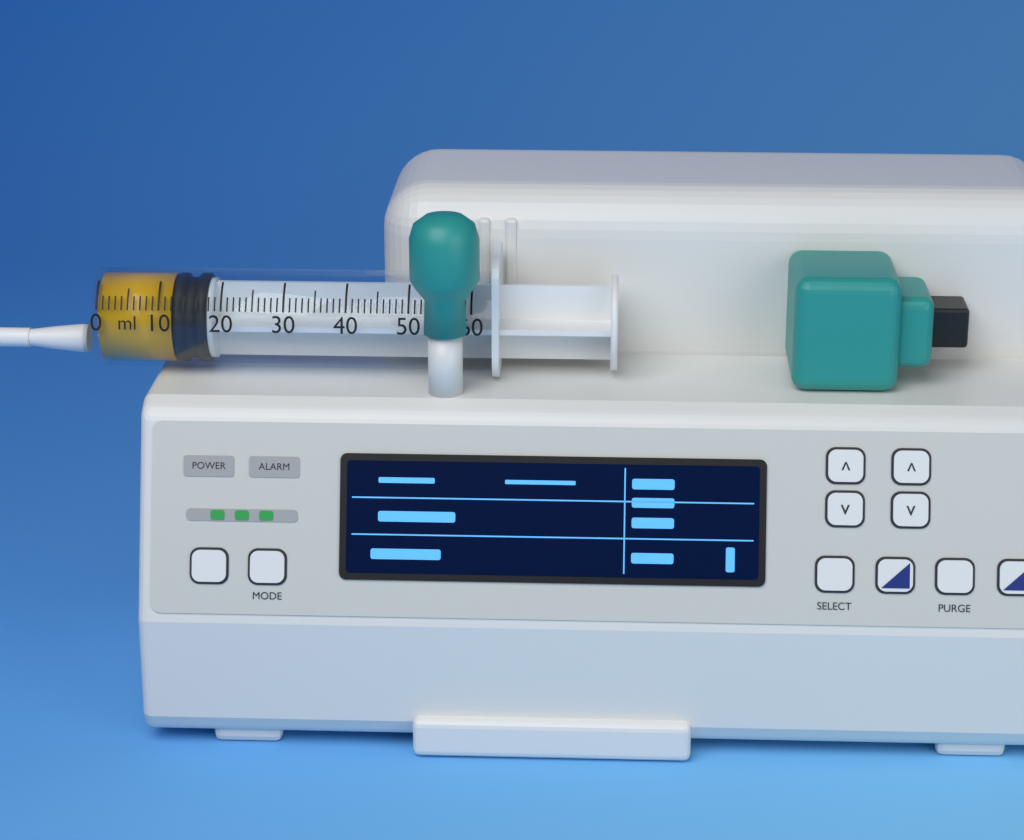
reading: 12 ml
